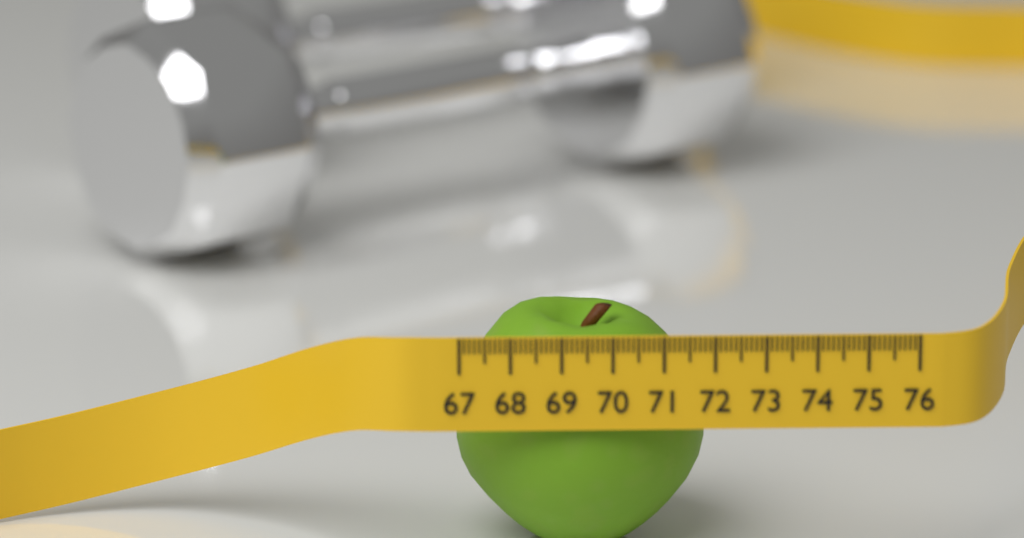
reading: 72.0 (no unit)
